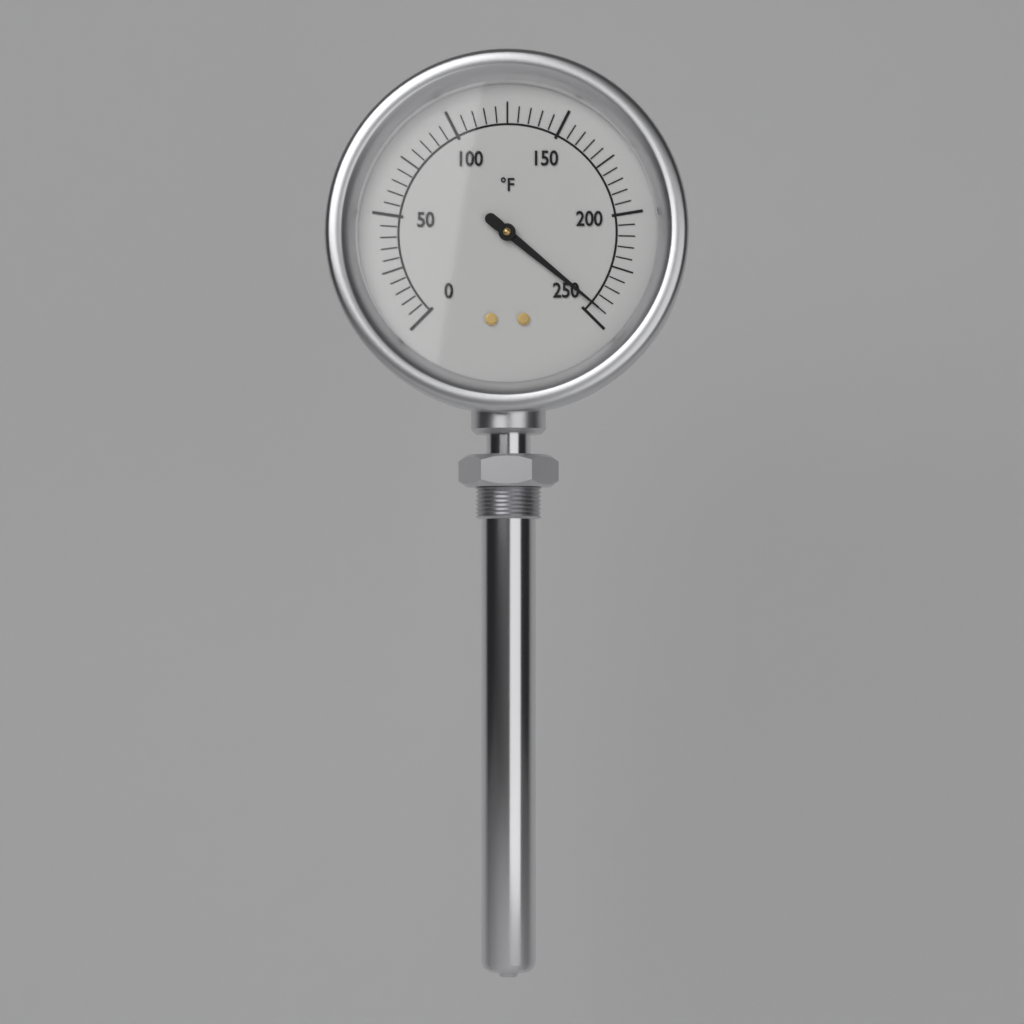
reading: 245 °F
